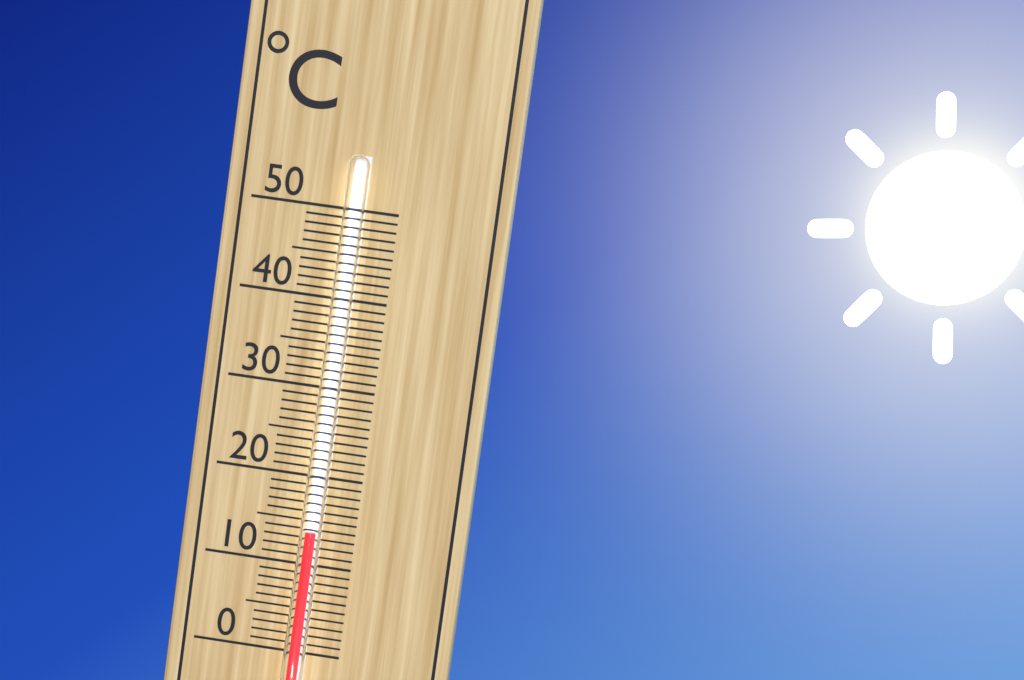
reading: 14 °C
